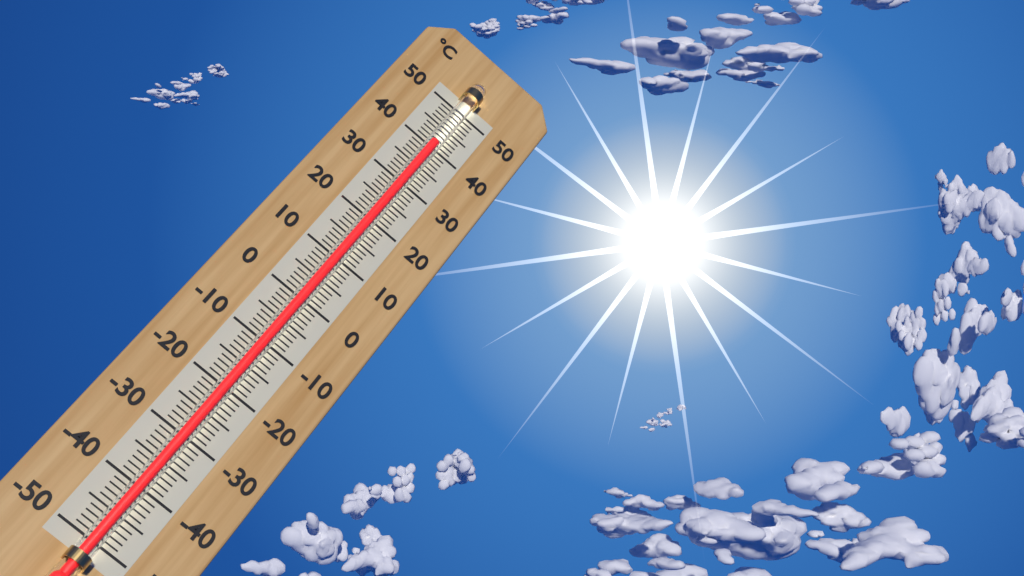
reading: 40 °C
